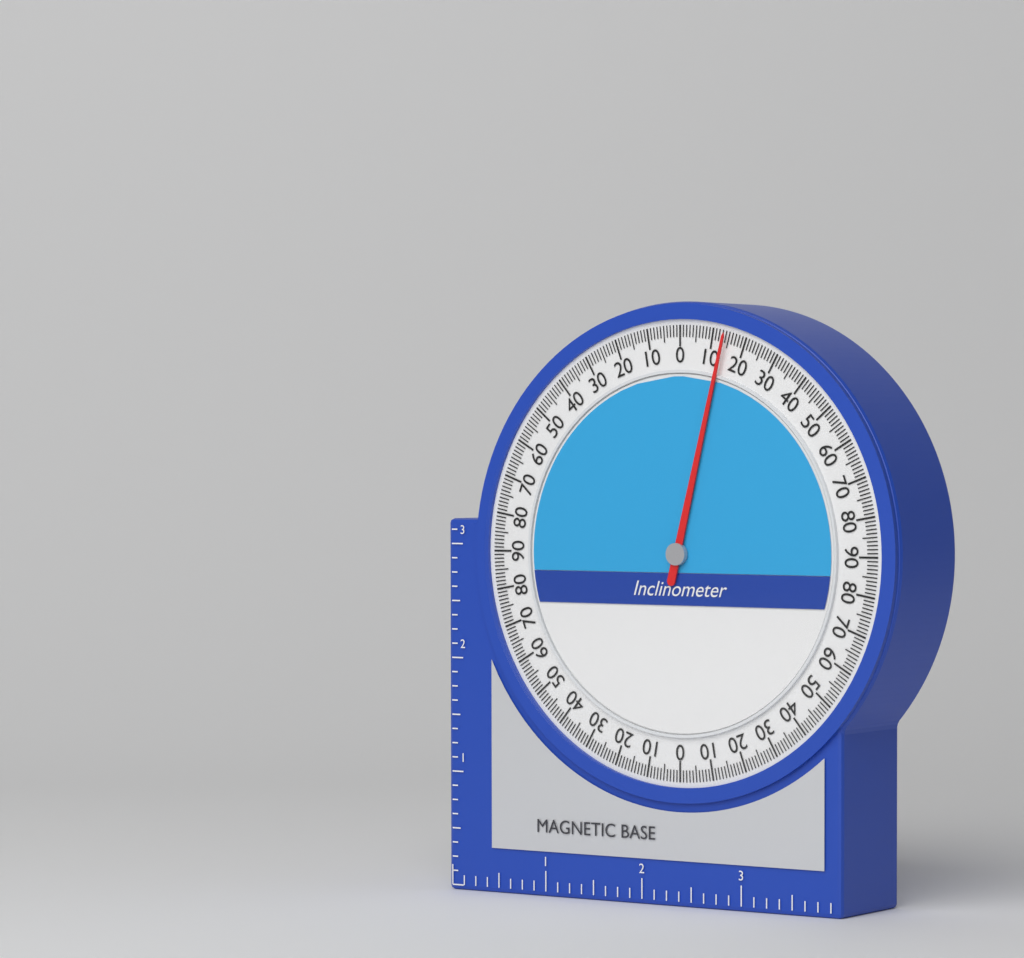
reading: 14 (no unit)
